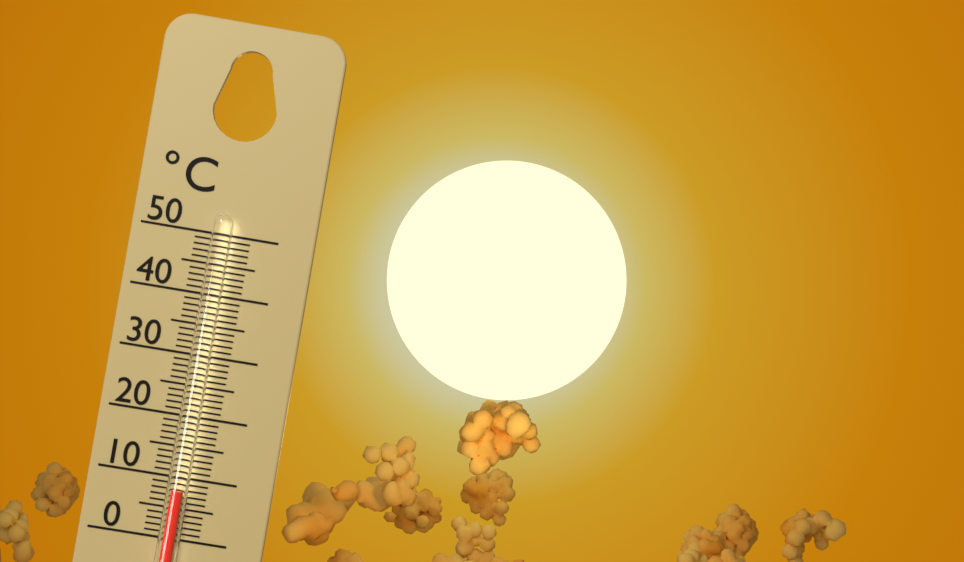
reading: 8 °C
